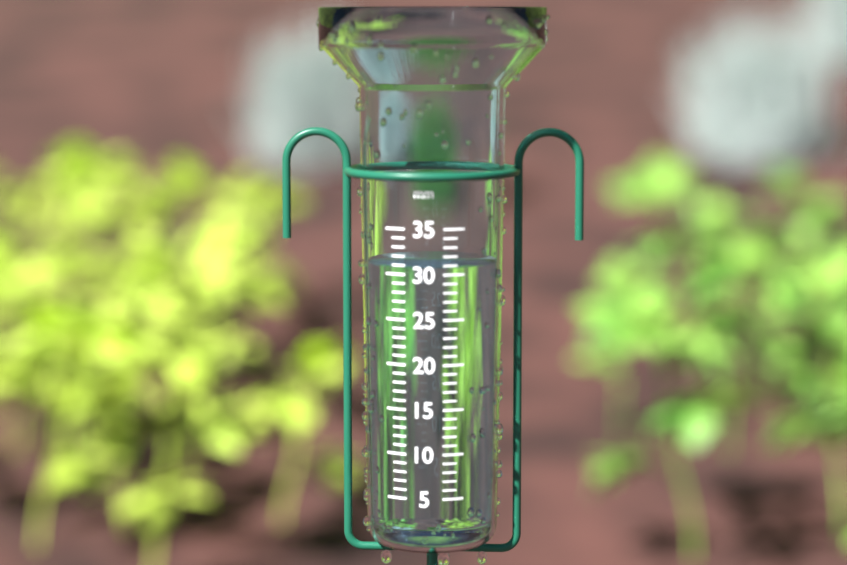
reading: 31 mm
